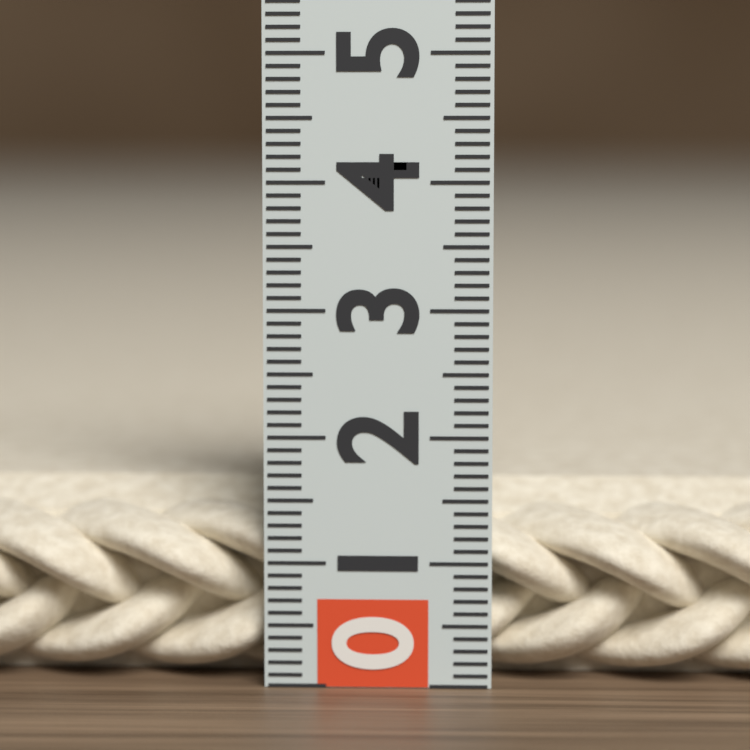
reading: 1.5 (no unit)
